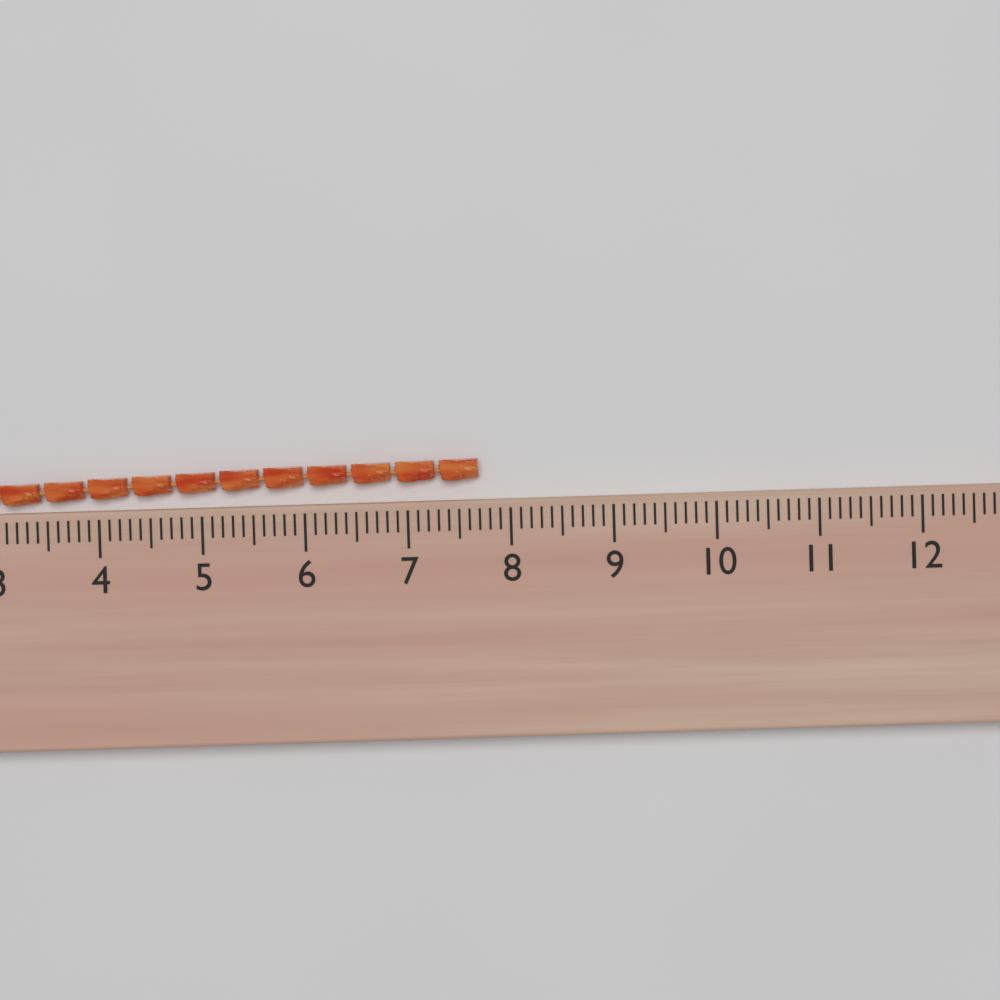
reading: 7.7 (no unit)
